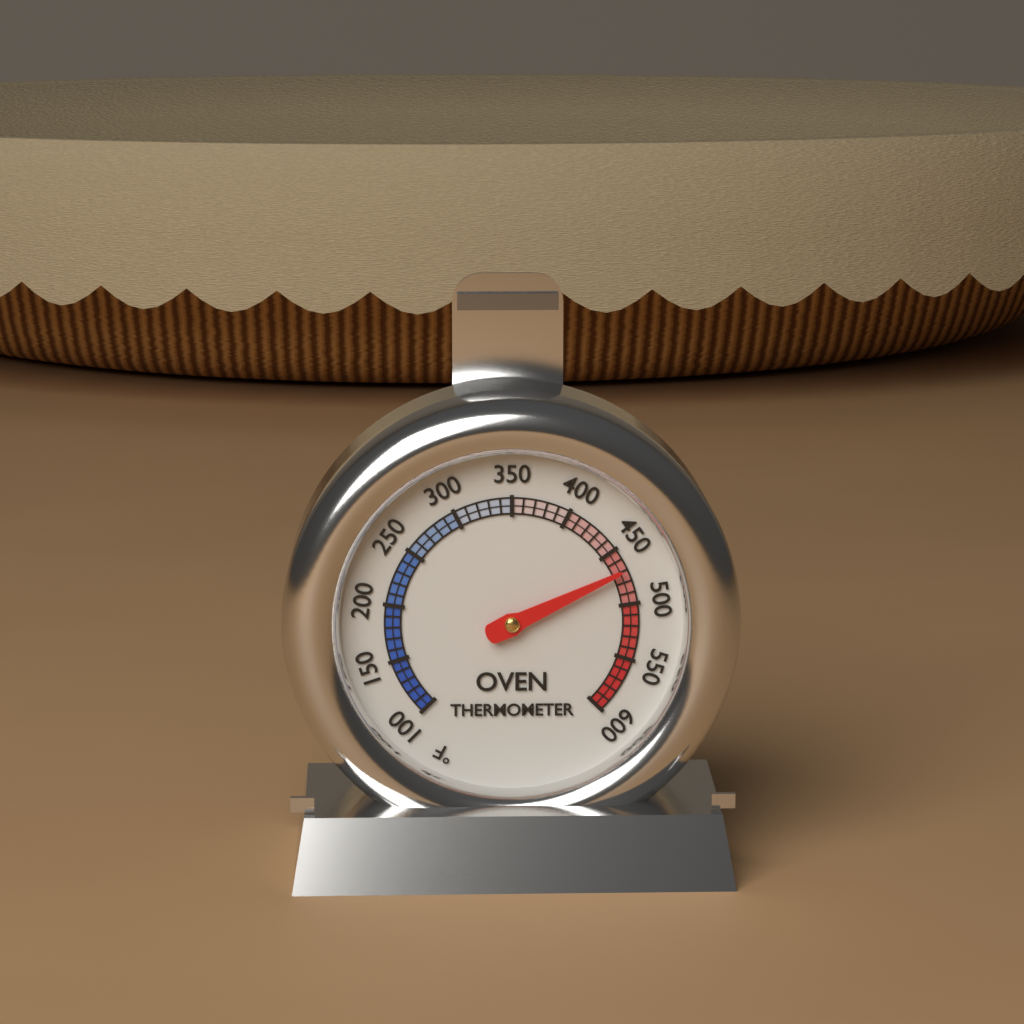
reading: 470 °F
